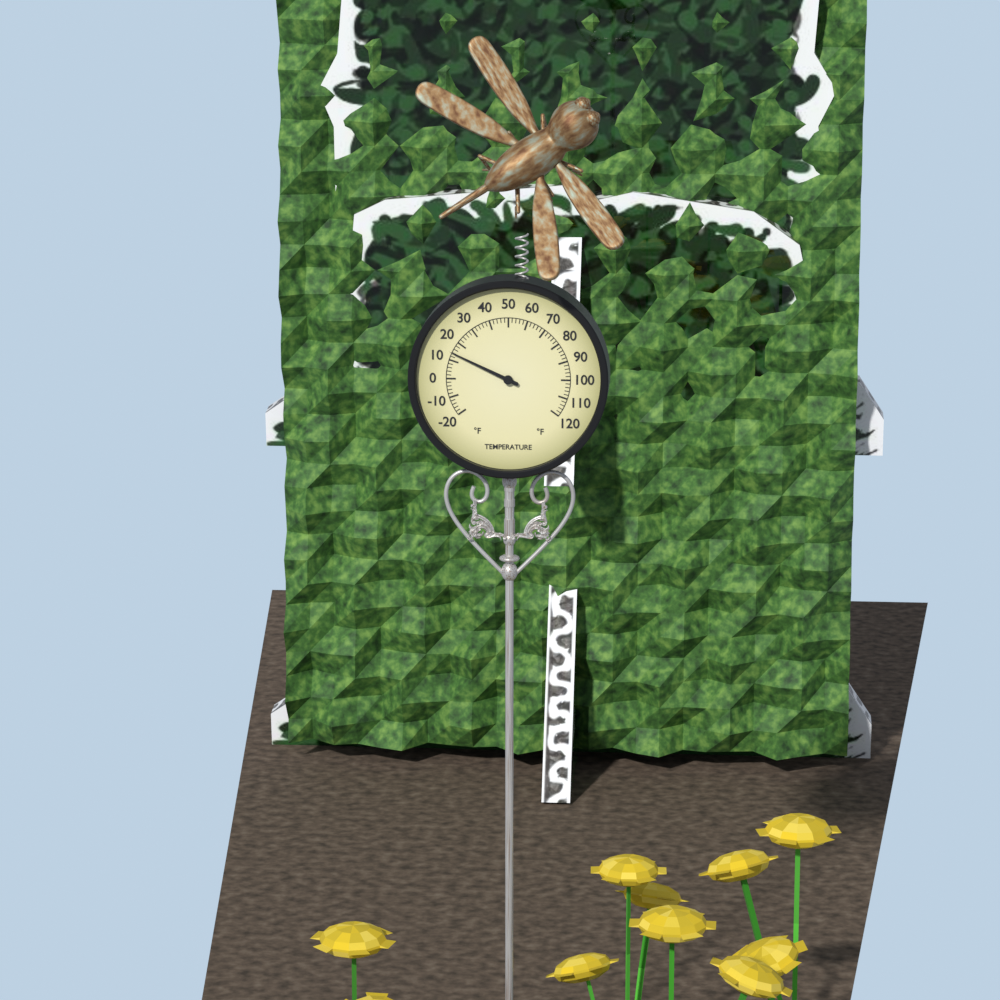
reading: 14 °F
